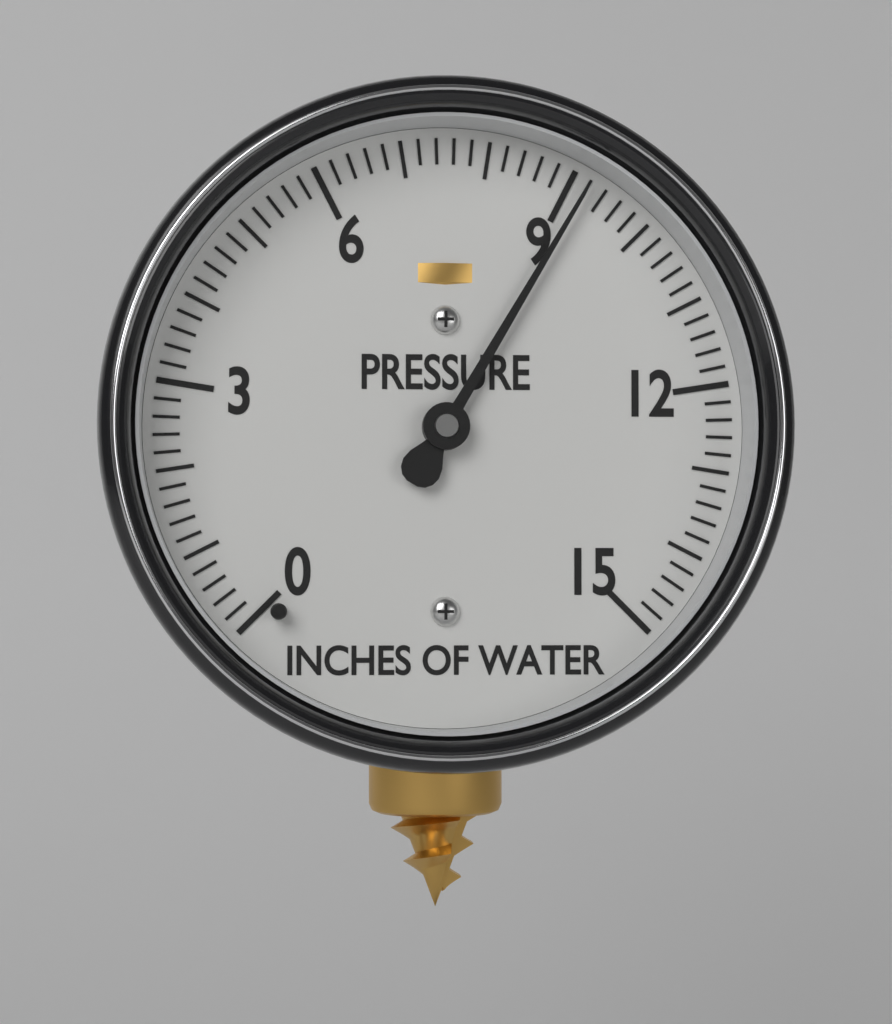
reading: 9.2 inches of water
